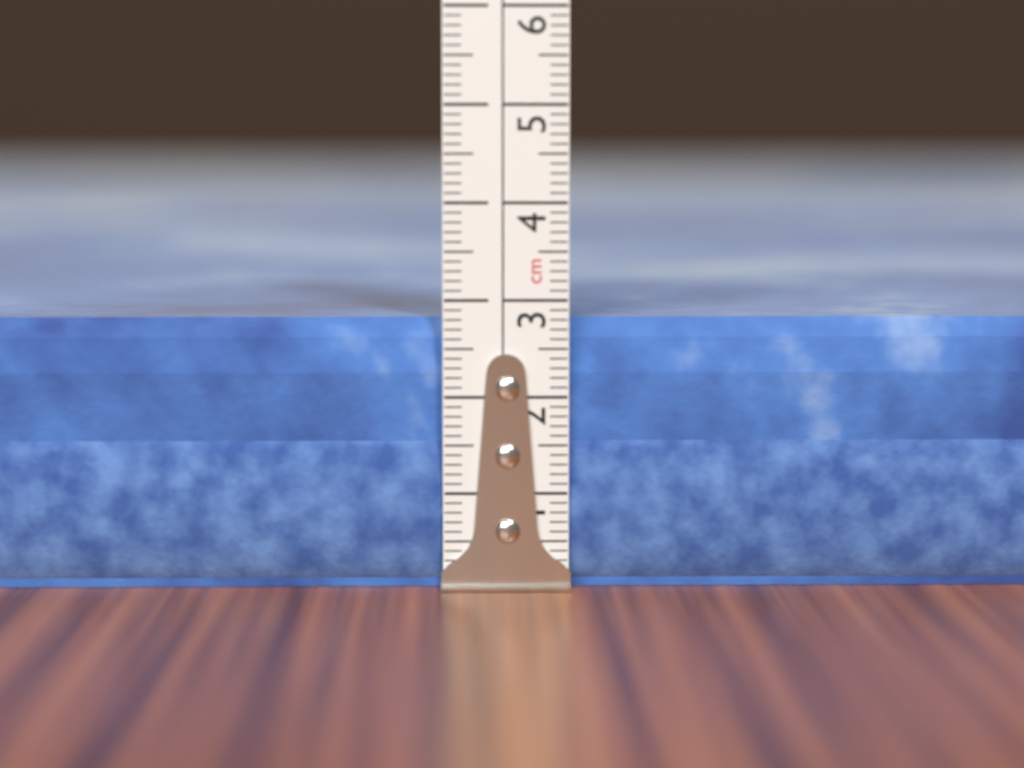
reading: 2.8 cm
